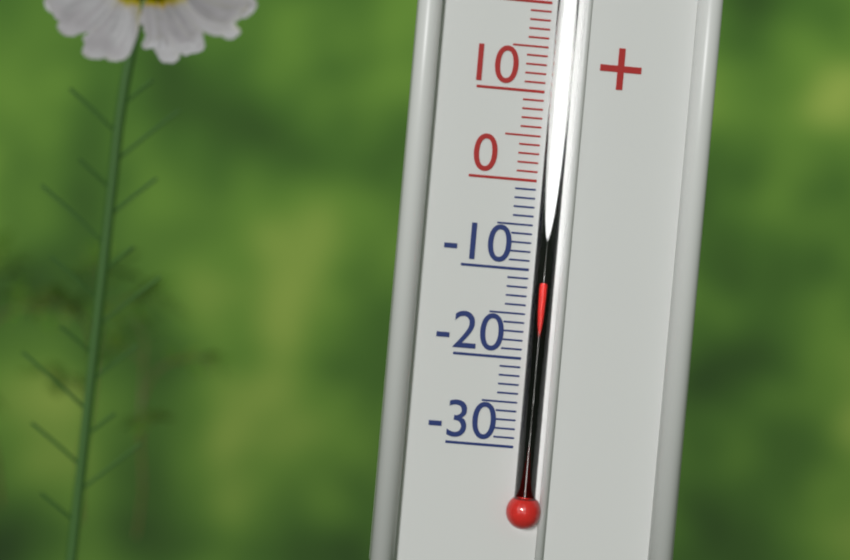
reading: -11 °C
